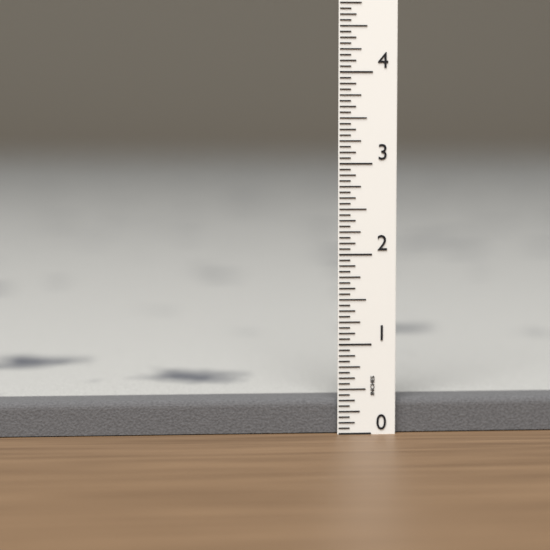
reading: 0.3750 in
